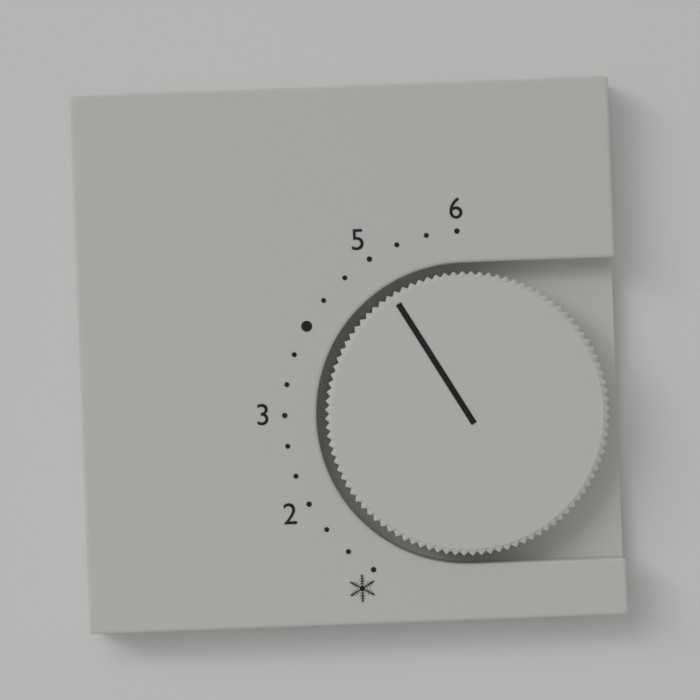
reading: 5.000000 (no unit)
